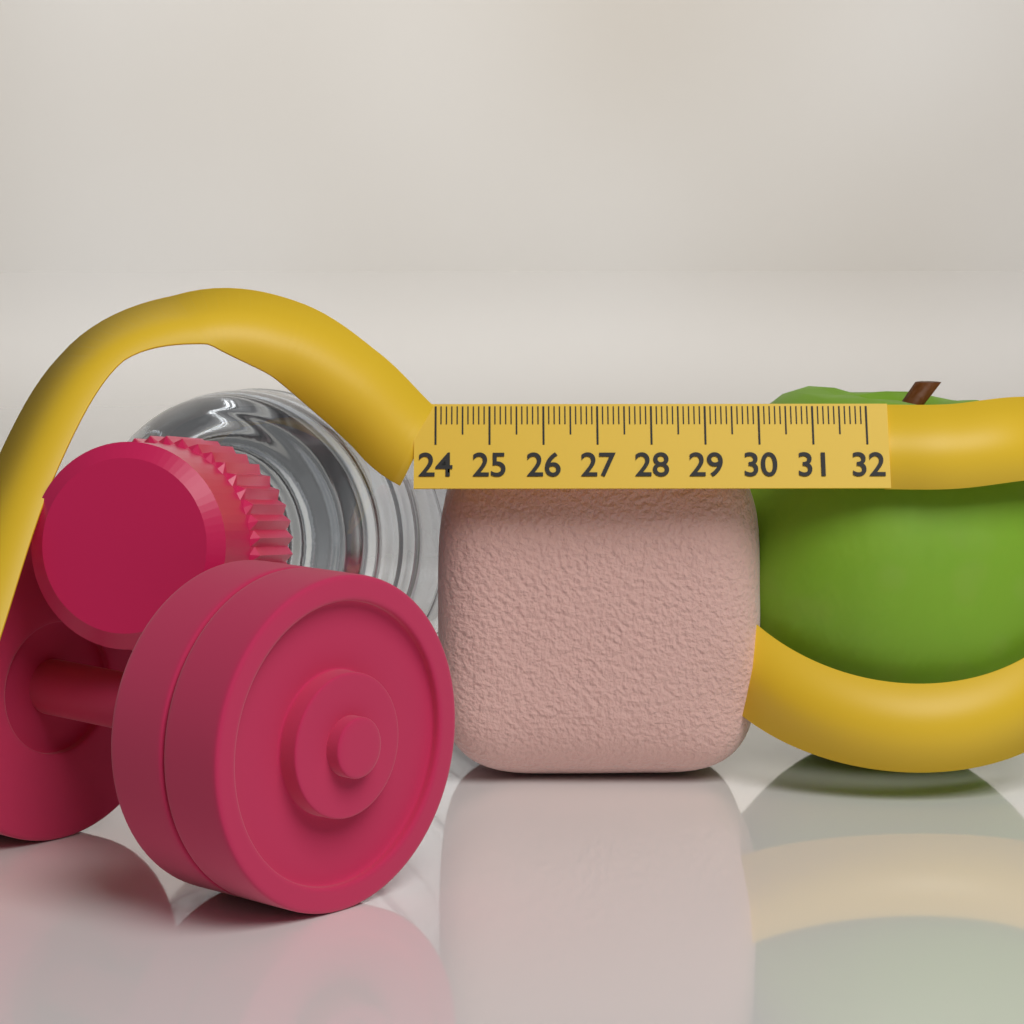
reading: 30.2 (no unit)
